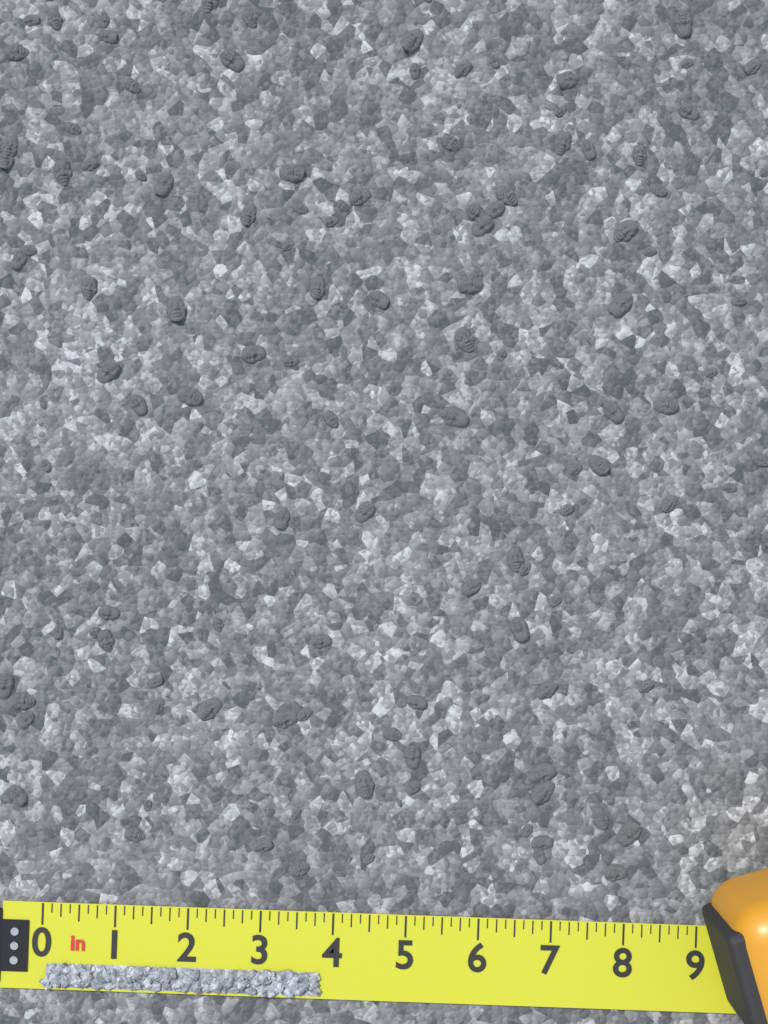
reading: 3.875 in
